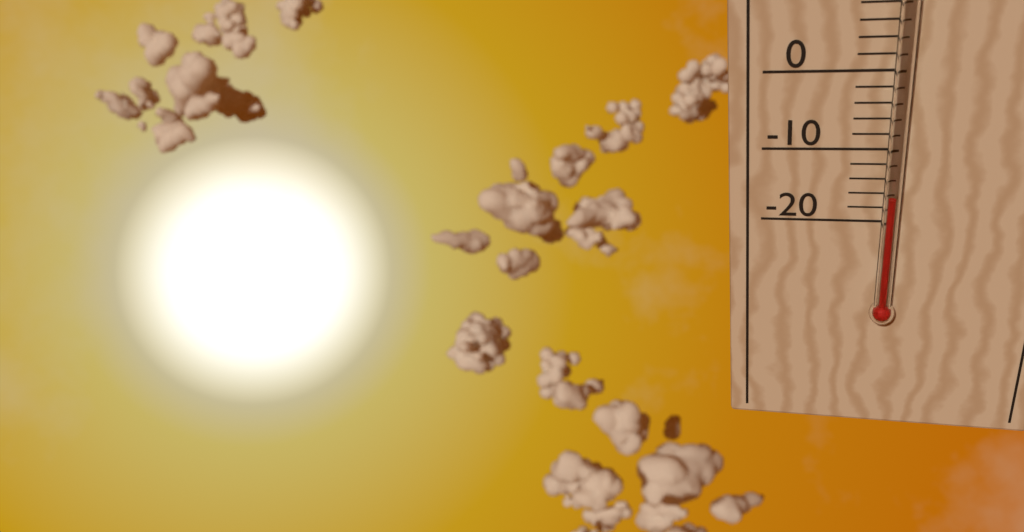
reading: -16 °C
